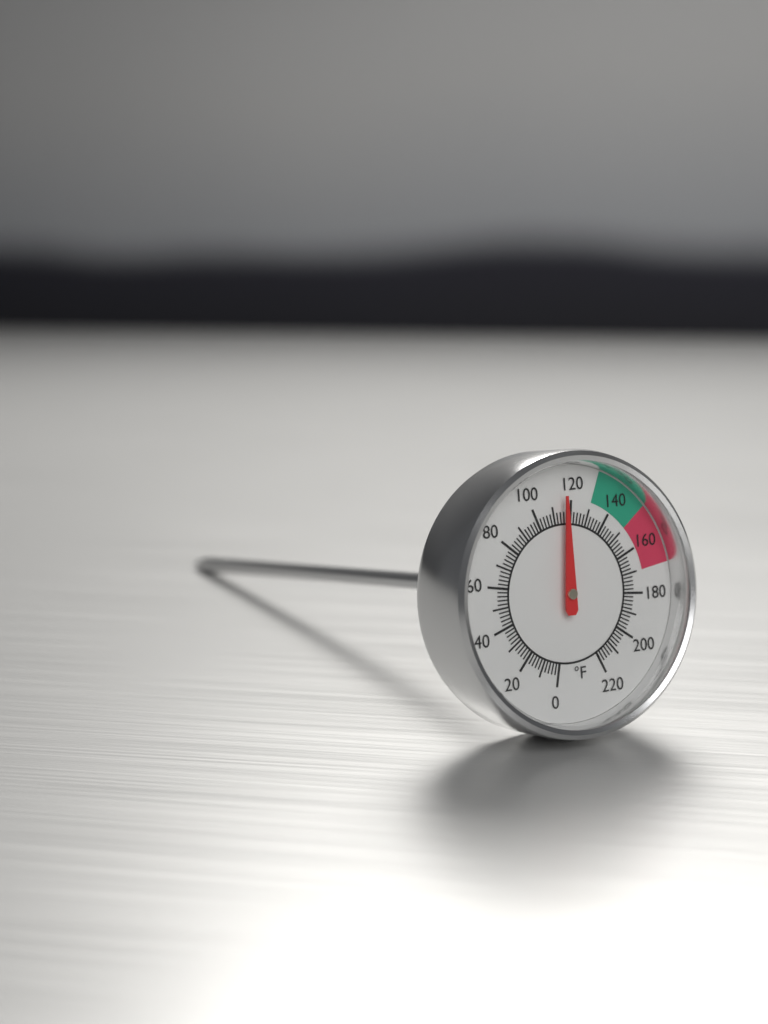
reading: 116 °F
